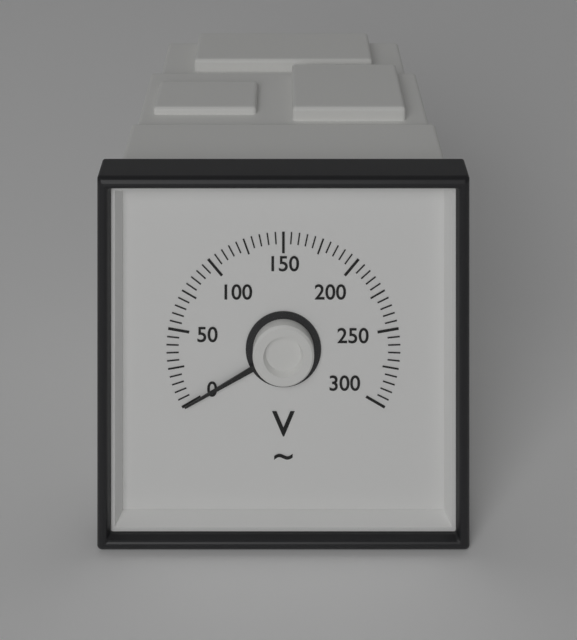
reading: 0 V
